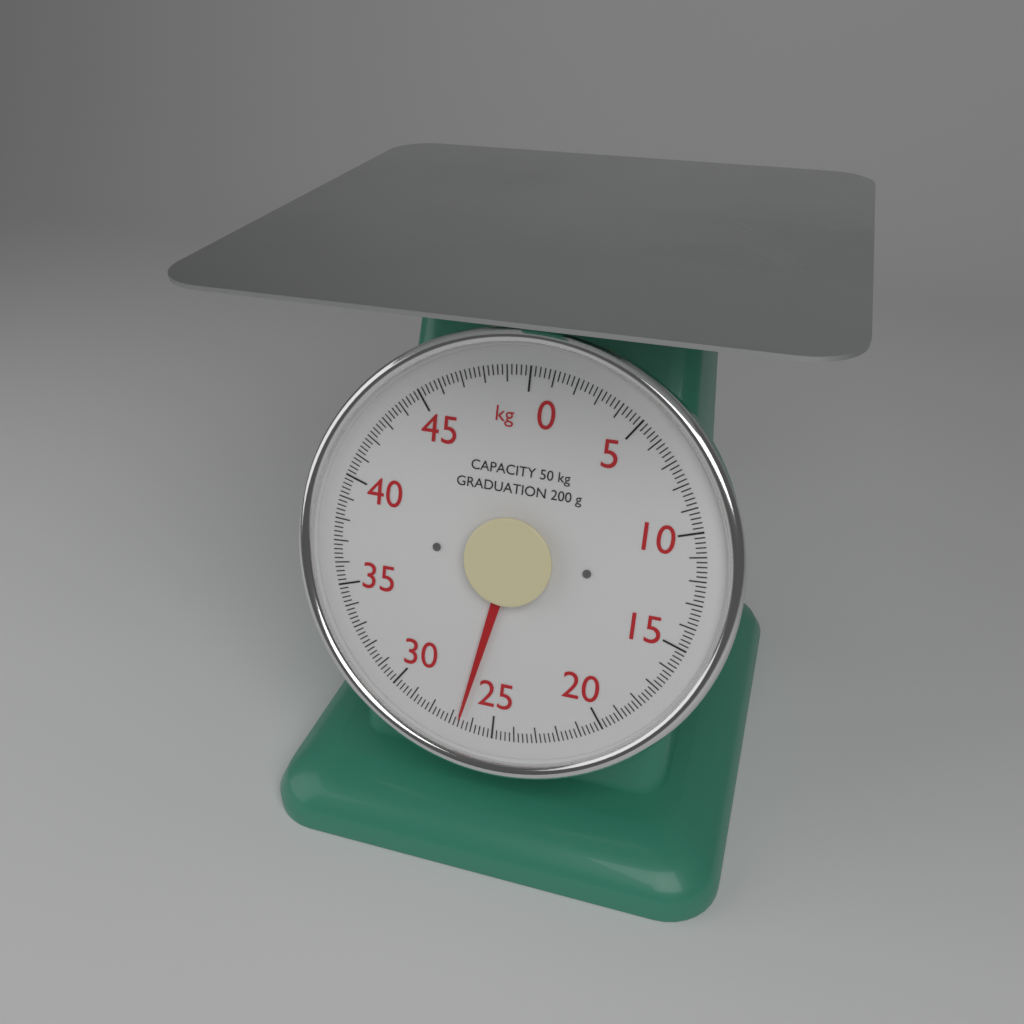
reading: 26.6 kg
